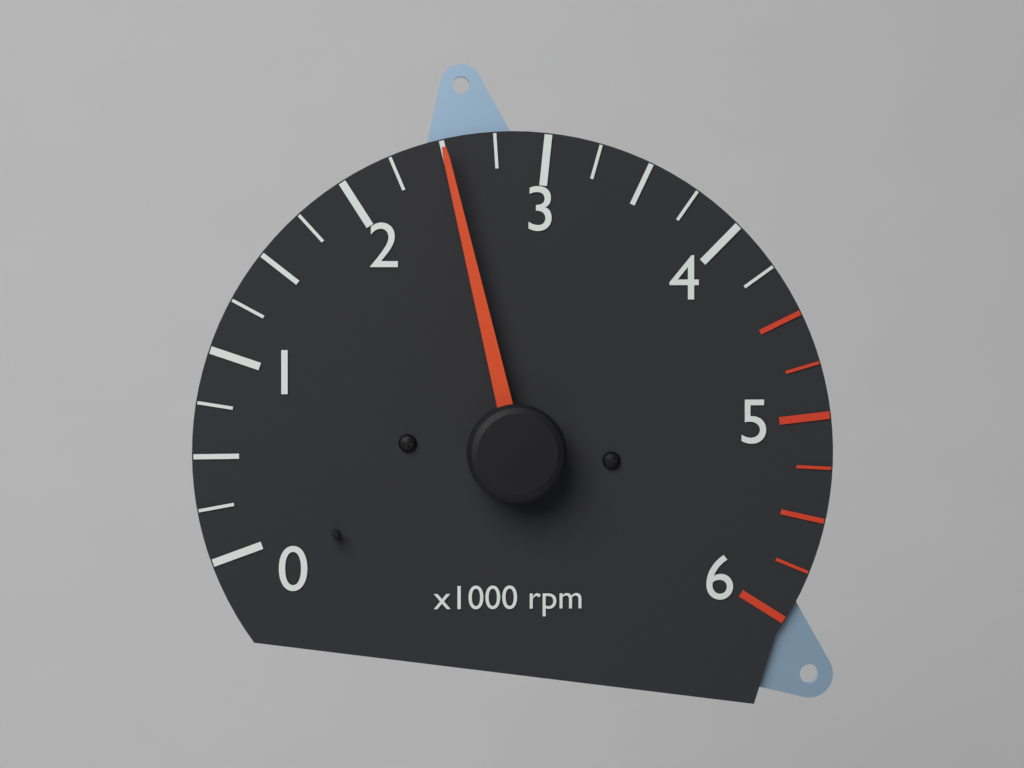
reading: 2500 rpm
